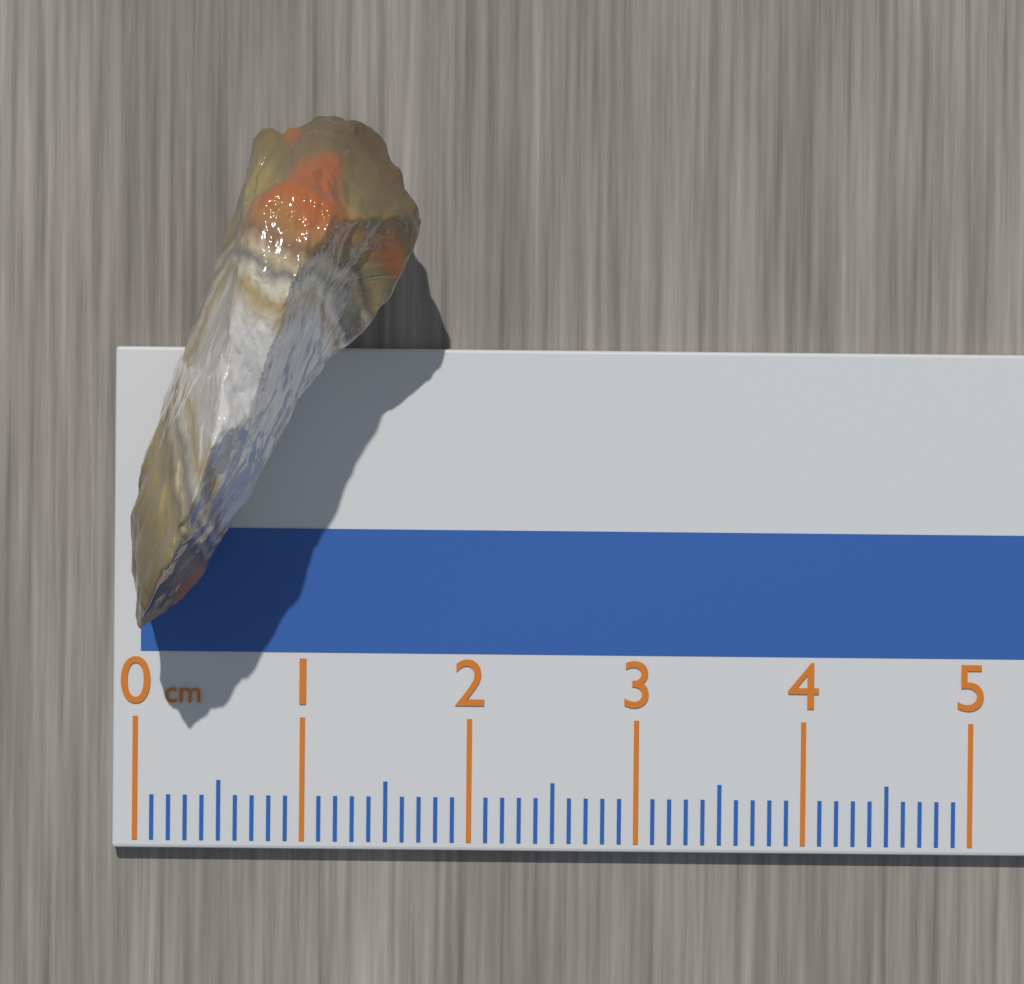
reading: 1.7 cm
